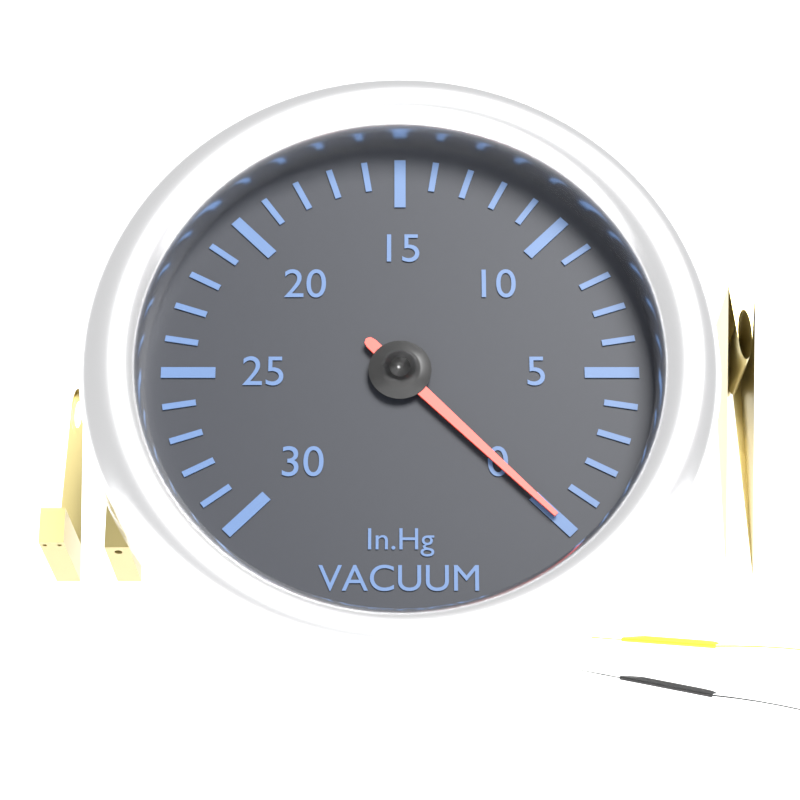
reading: 0 inHg
